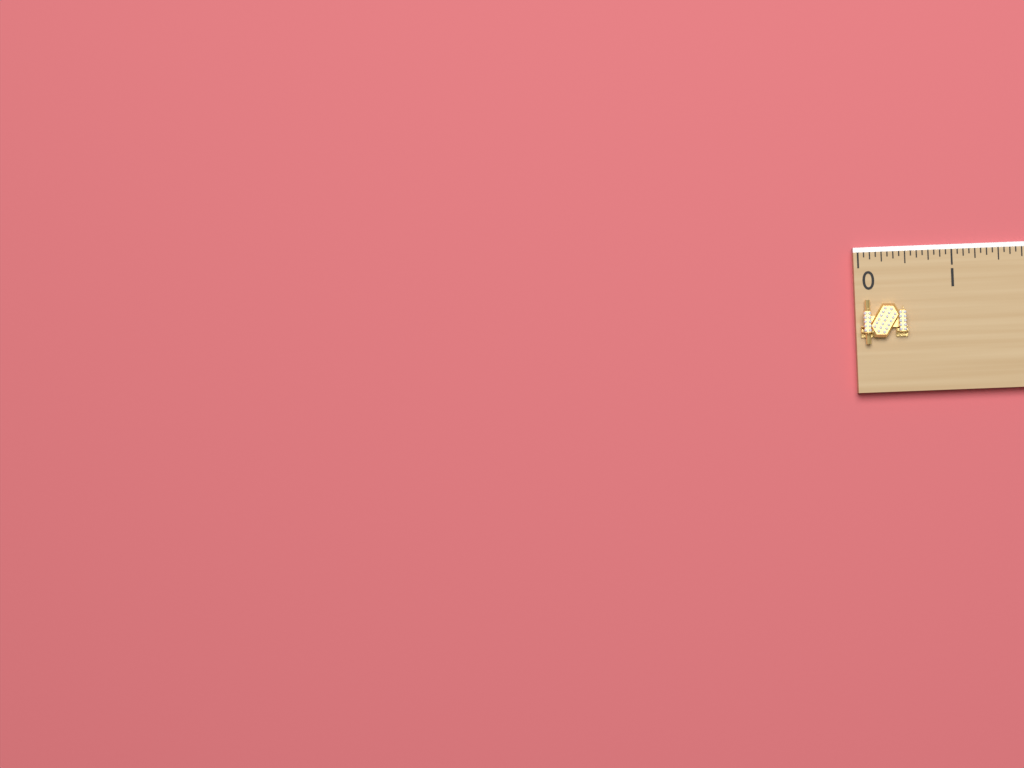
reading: 0.5000 (no unit)
